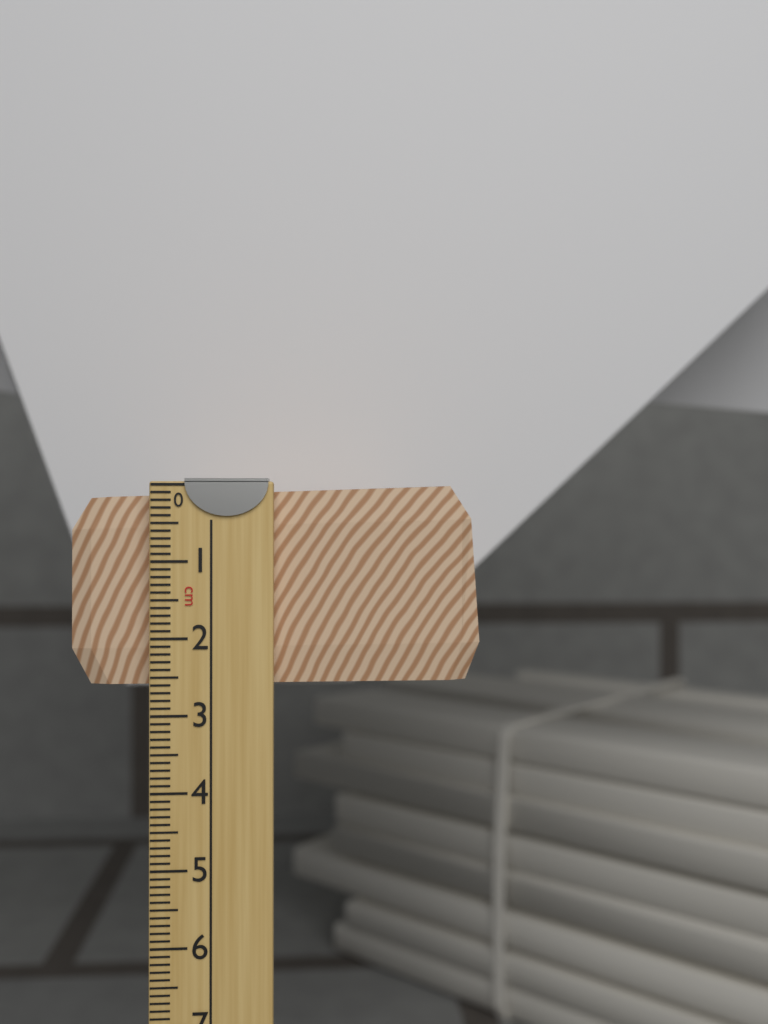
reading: 2.8 cm
